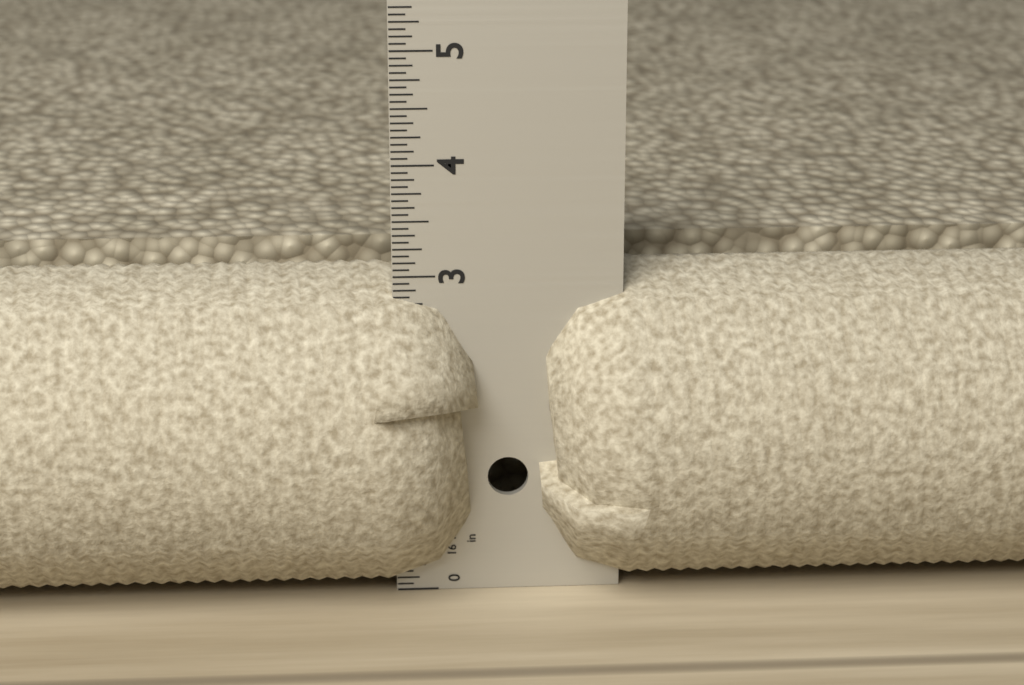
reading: 3.0000 in
